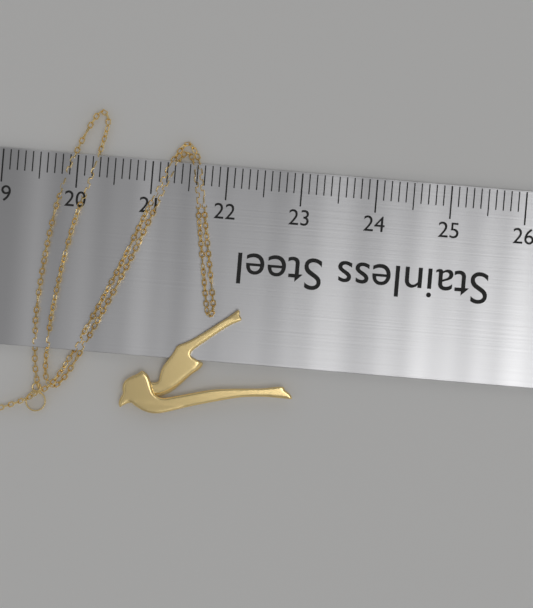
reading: 23.1 (no unit)
